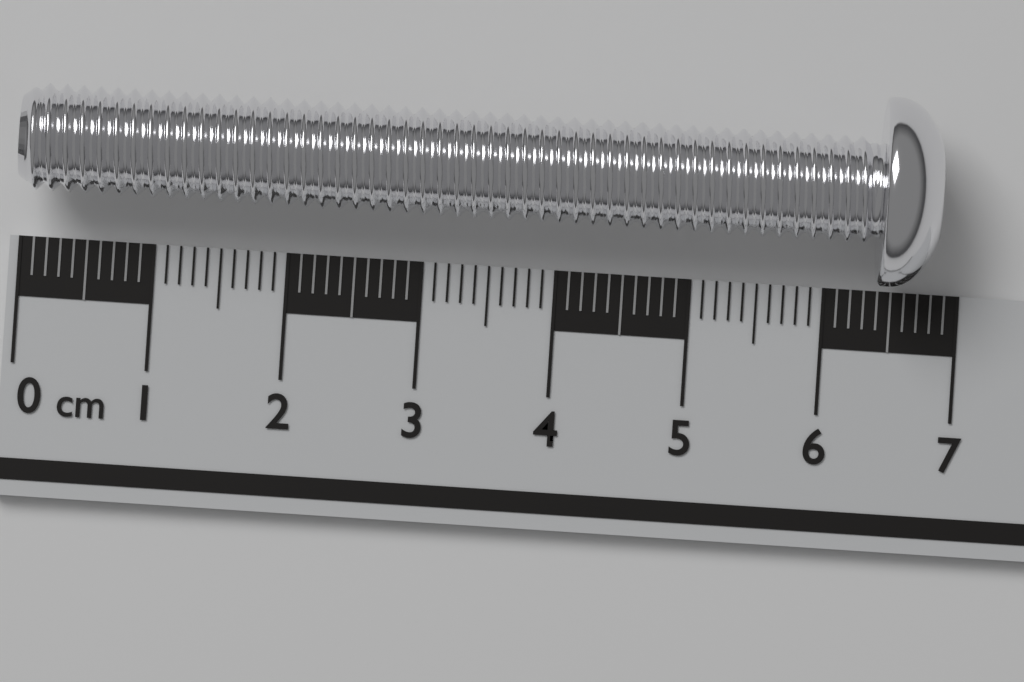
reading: 6.8 cm
